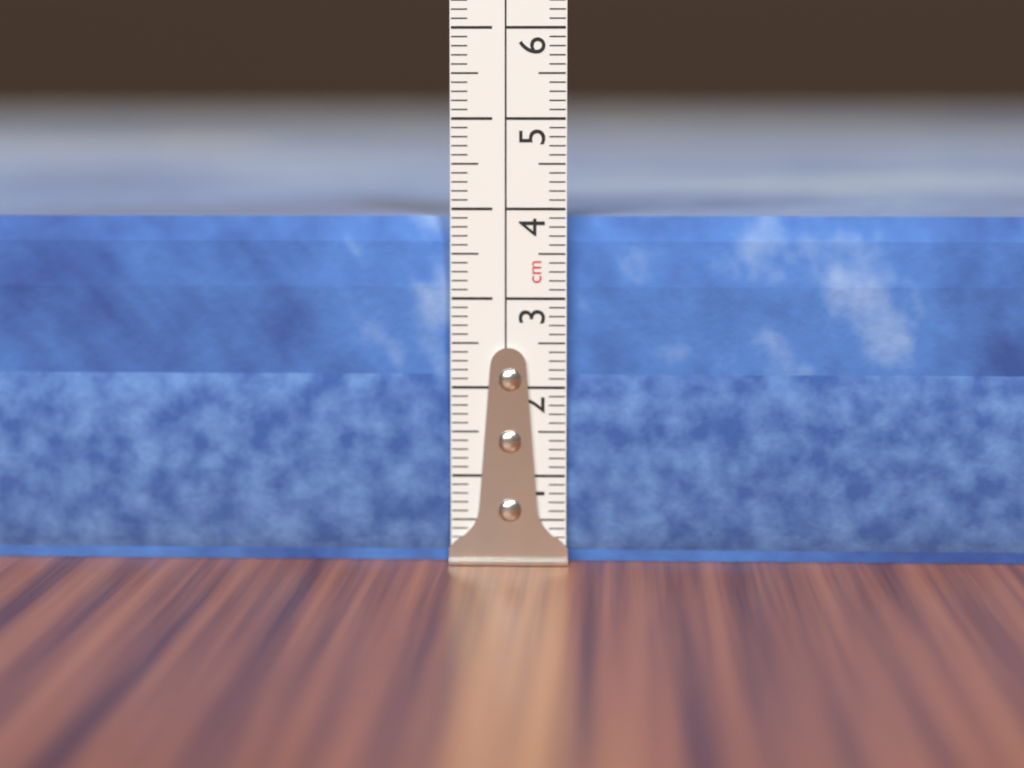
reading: 3.9 cm
